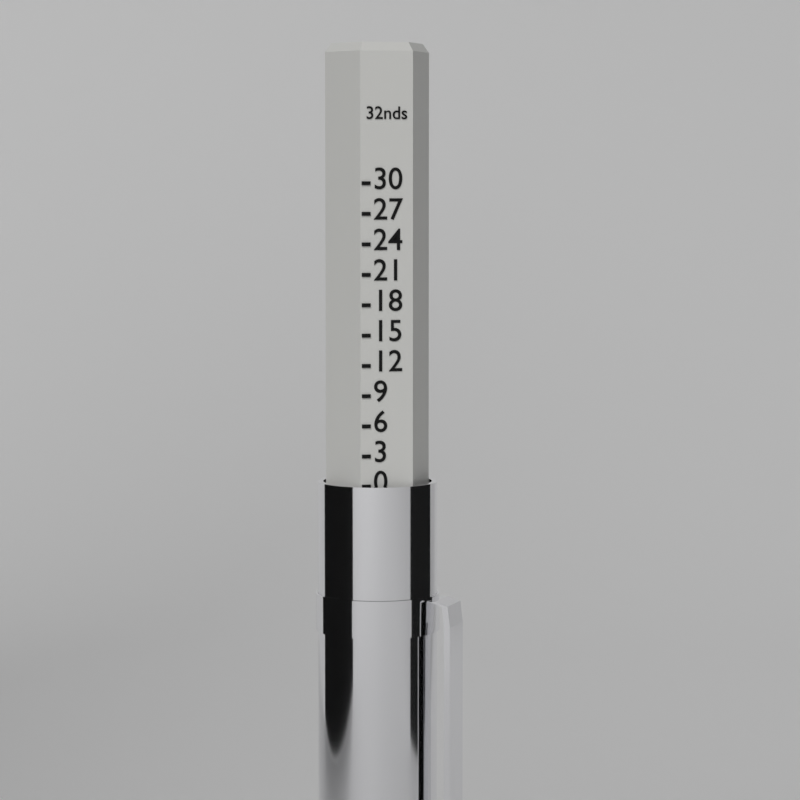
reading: 0 32nds
